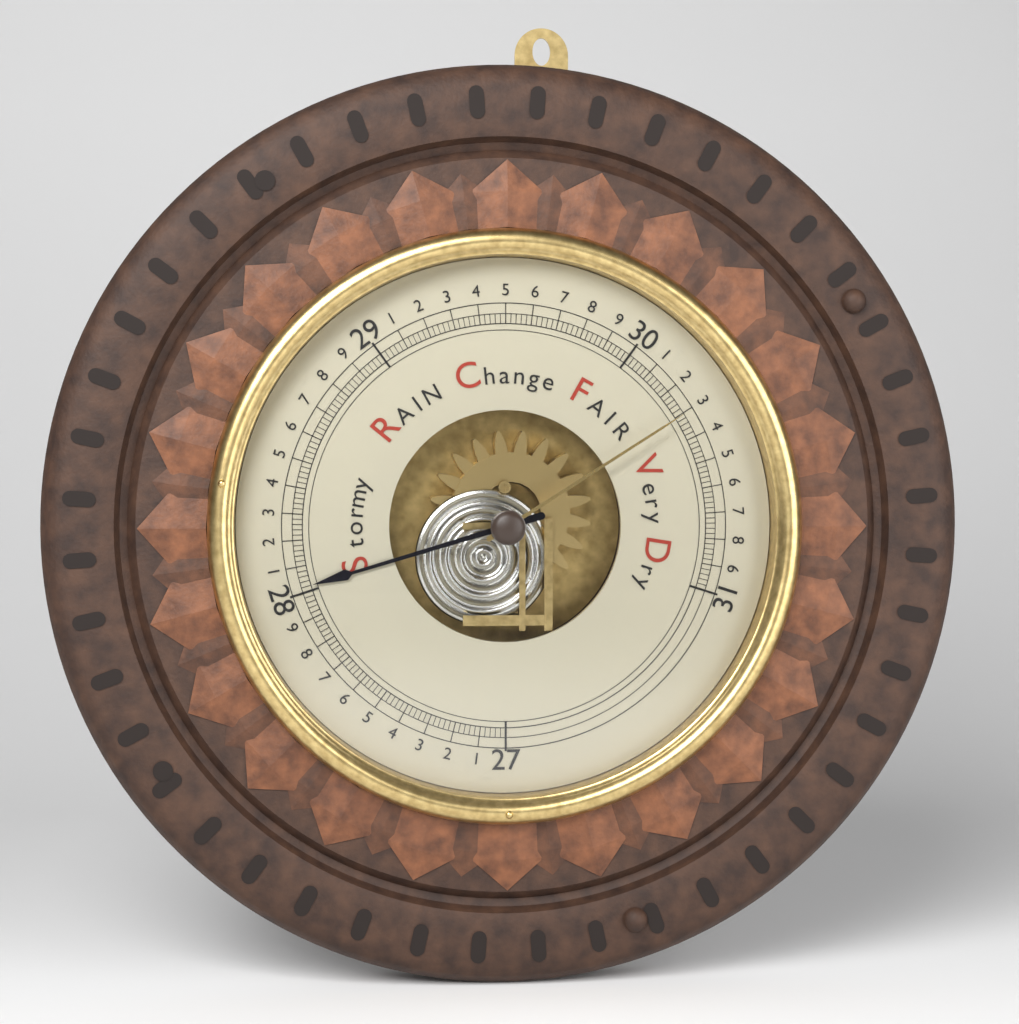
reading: 28.02 inHg
